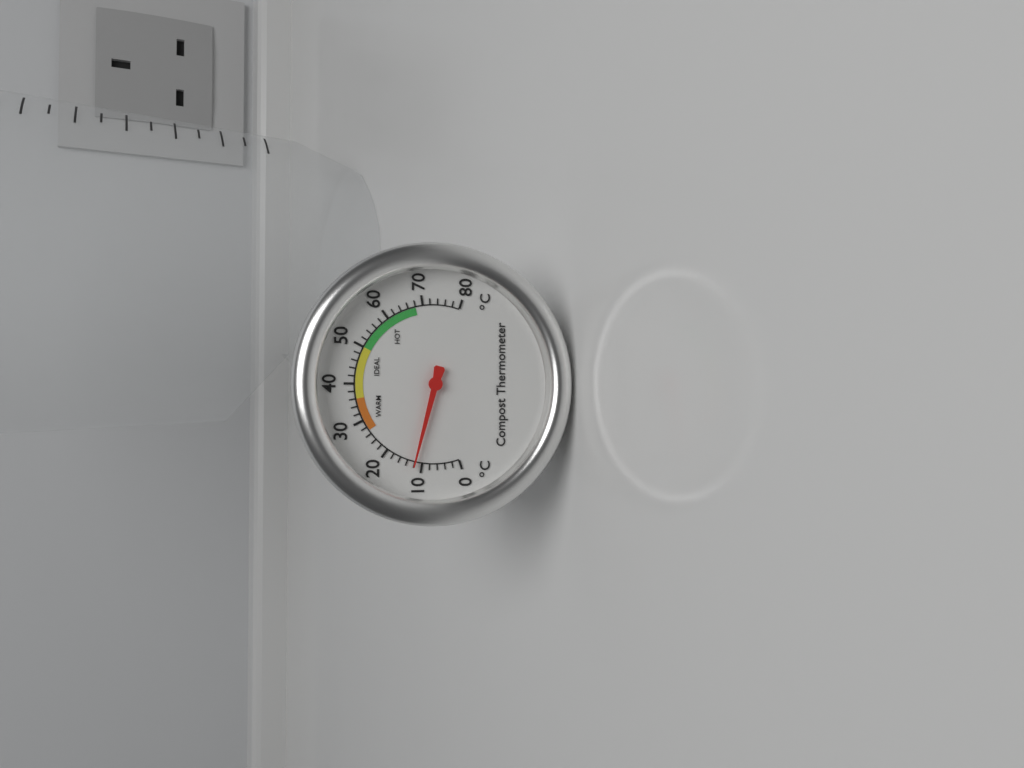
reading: 12 °C
